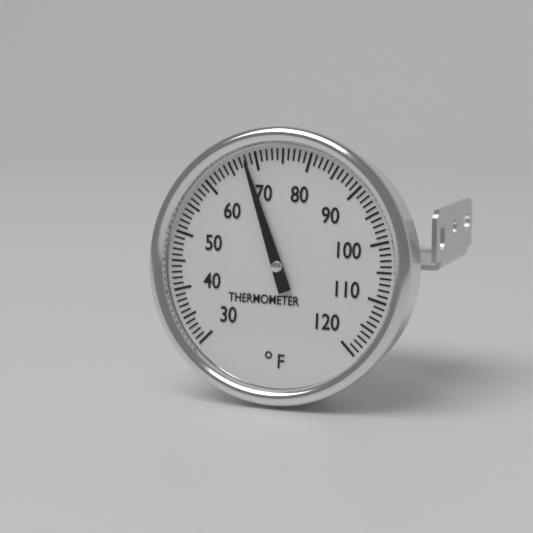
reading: 68 °F
